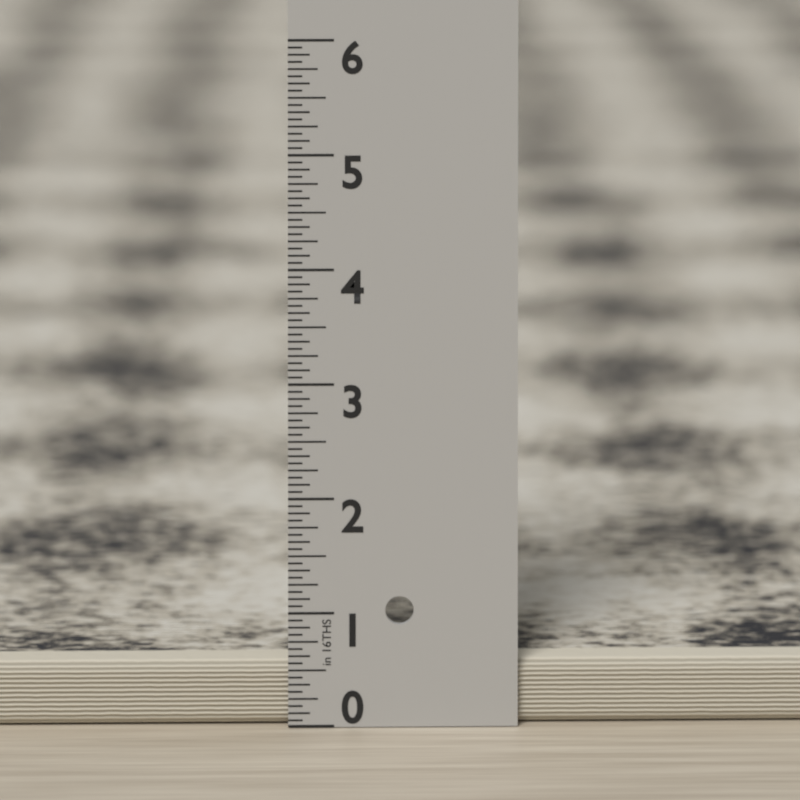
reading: 0.5625 in
